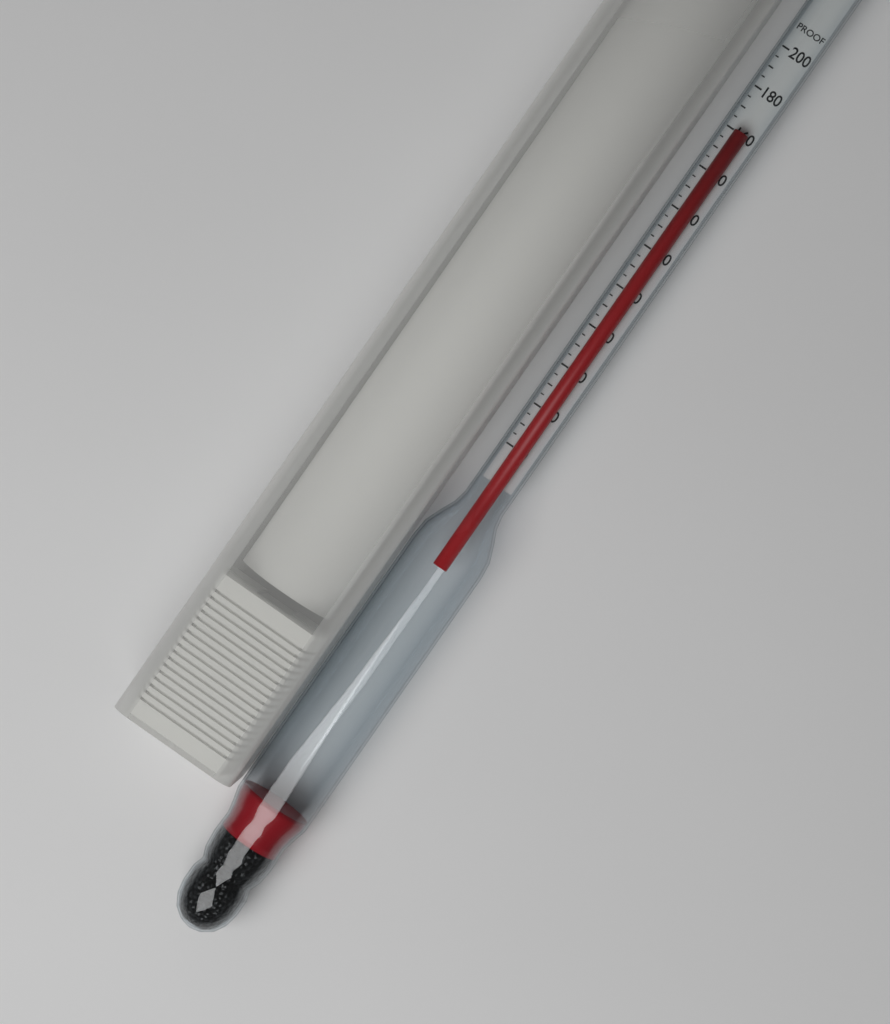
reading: 160 proof
